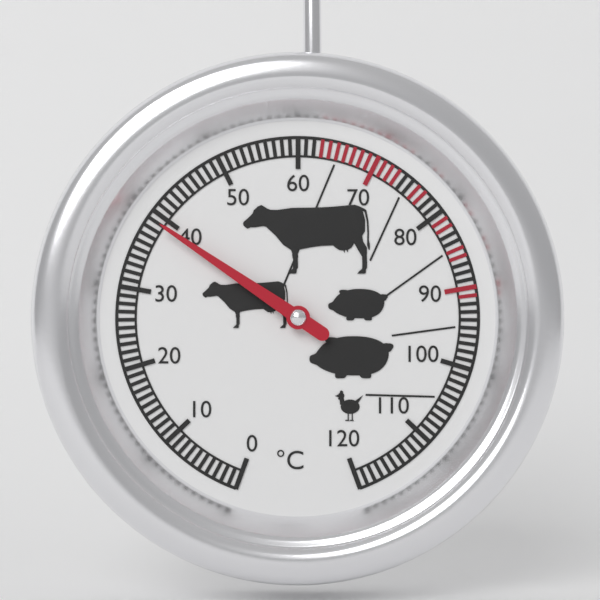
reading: 39 °C
